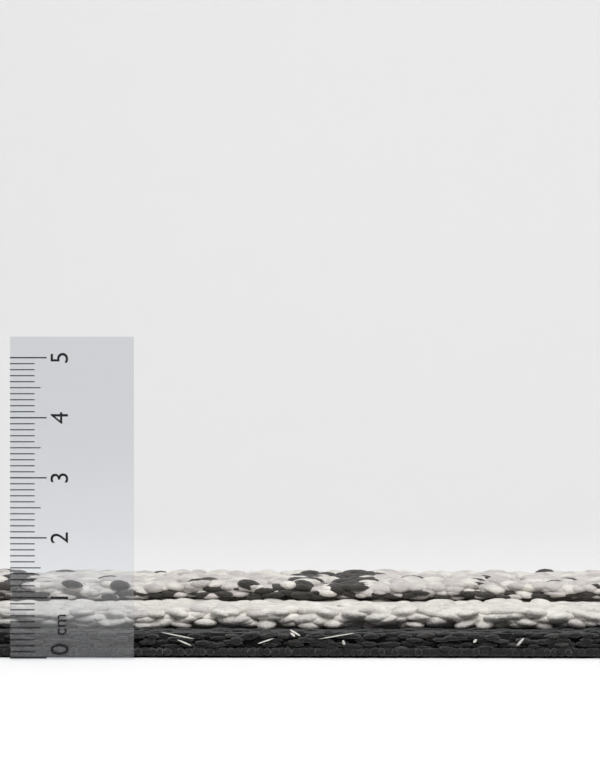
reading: 1.1 cm
